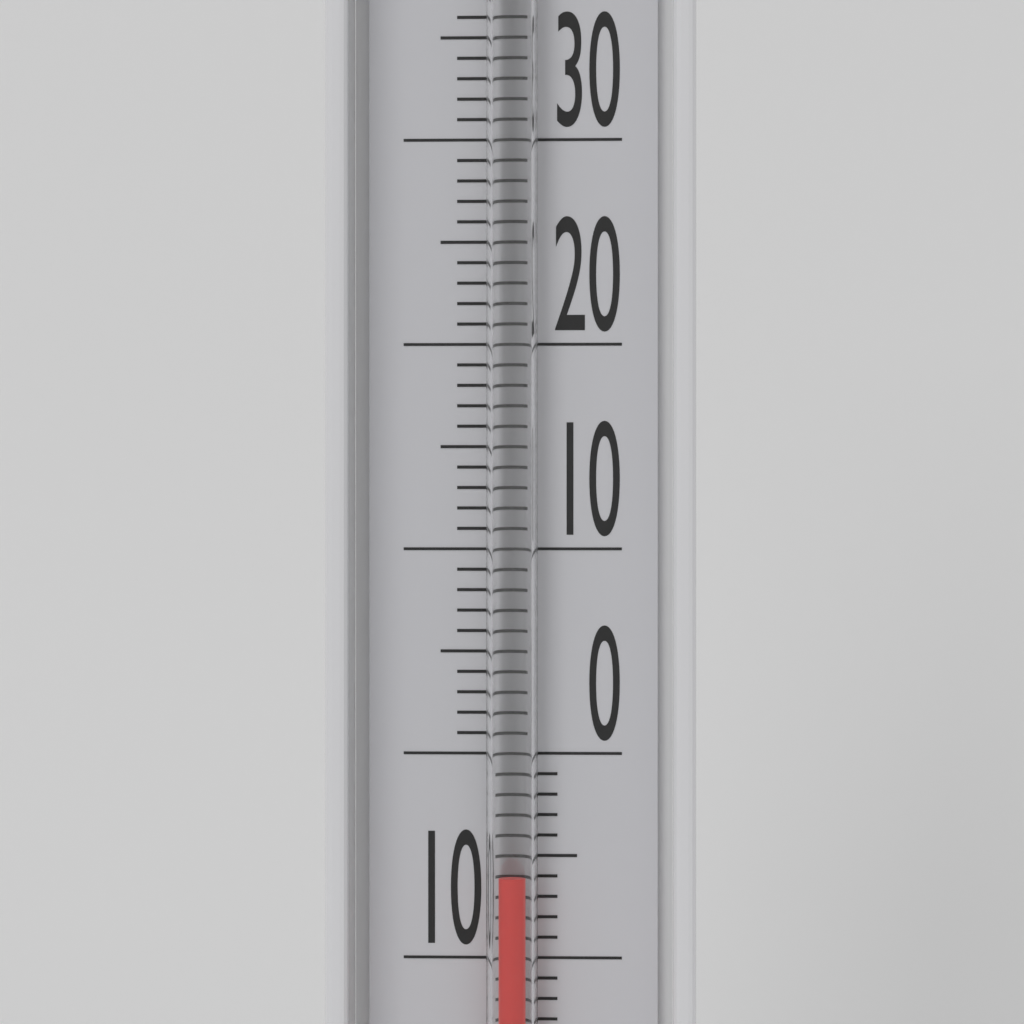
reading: -6 °C
